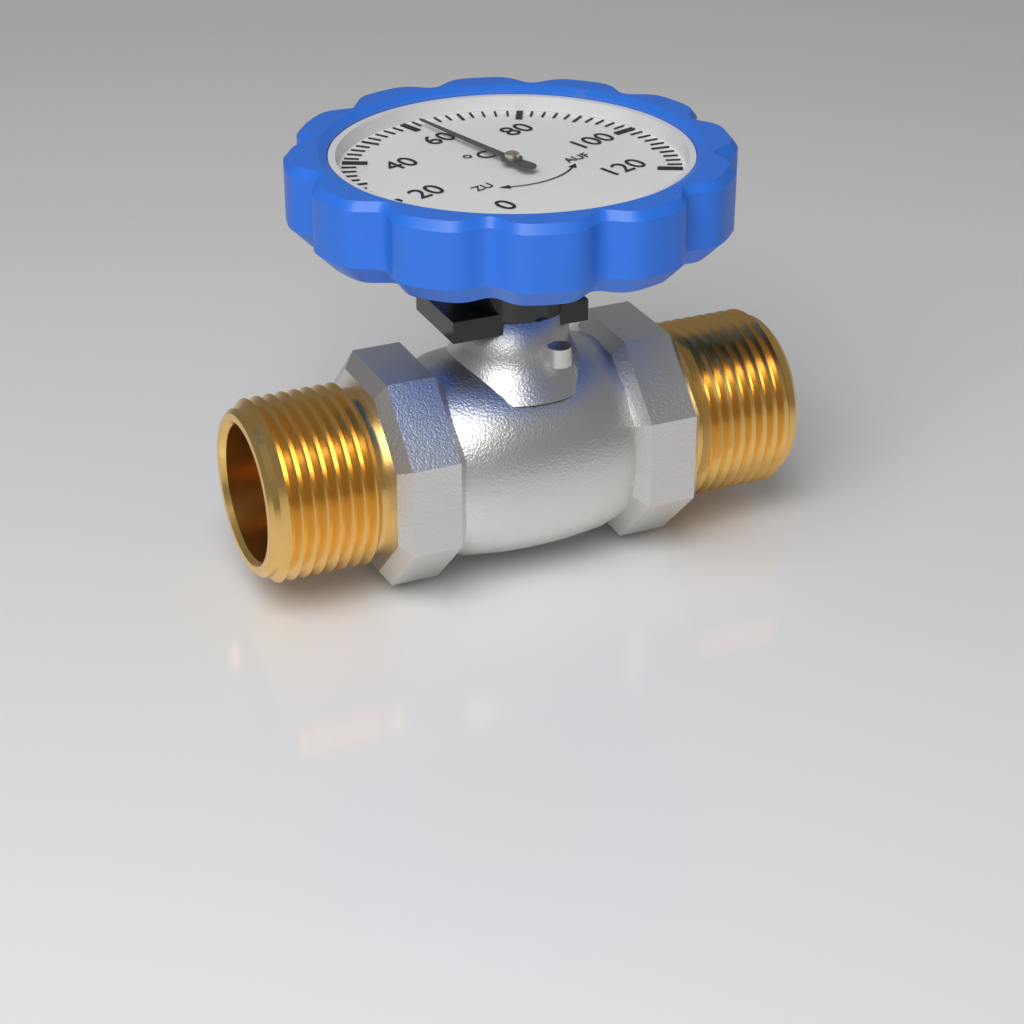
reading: 62 °C
